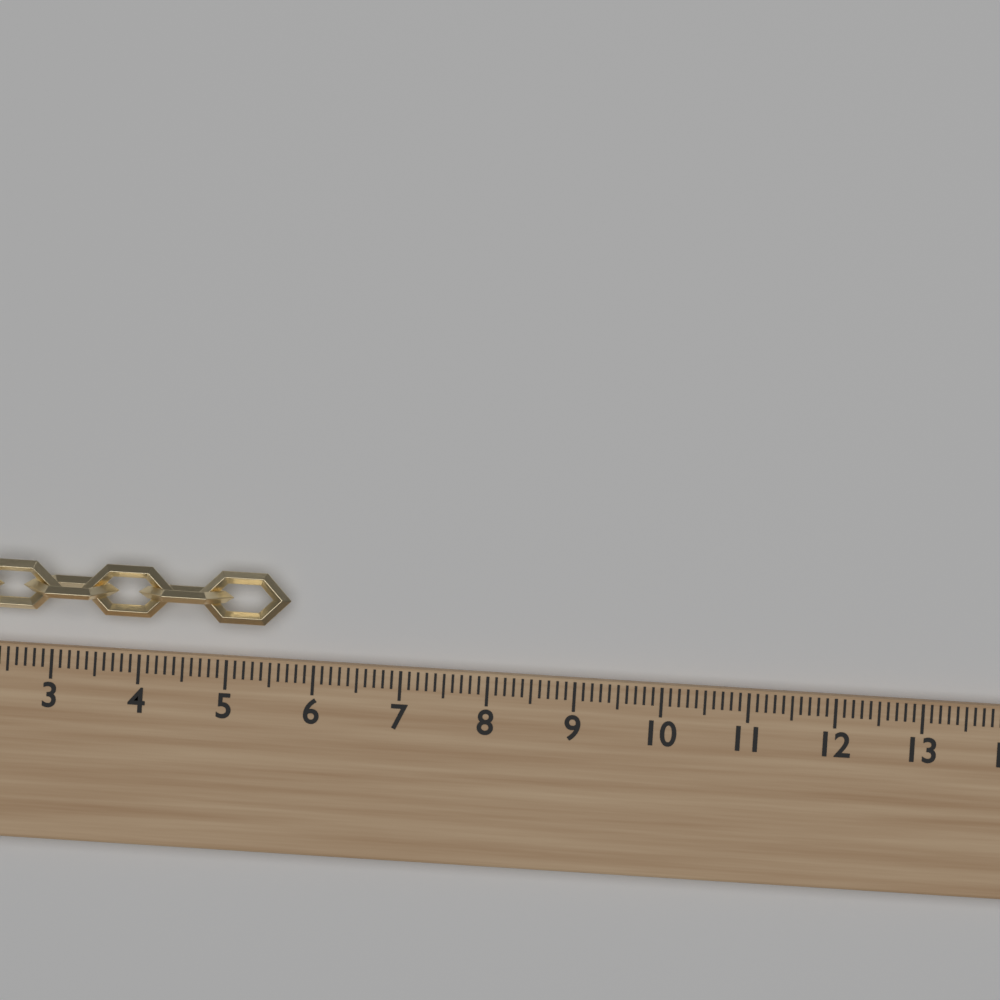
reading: 5.7 (no unit)
